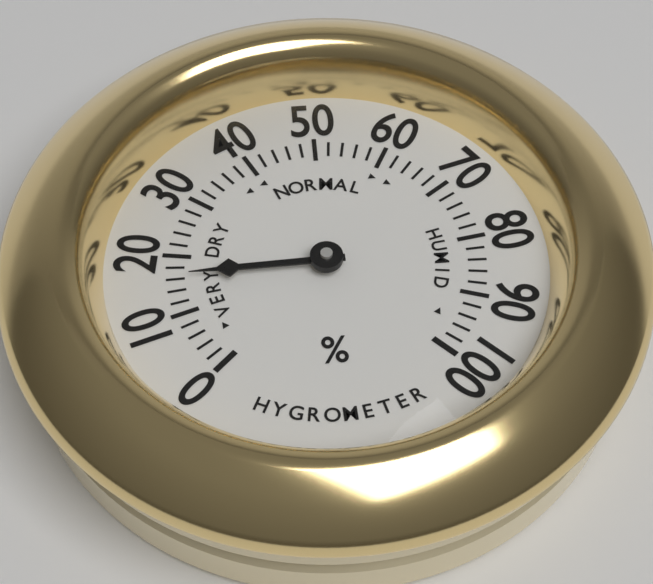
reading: 16 %
